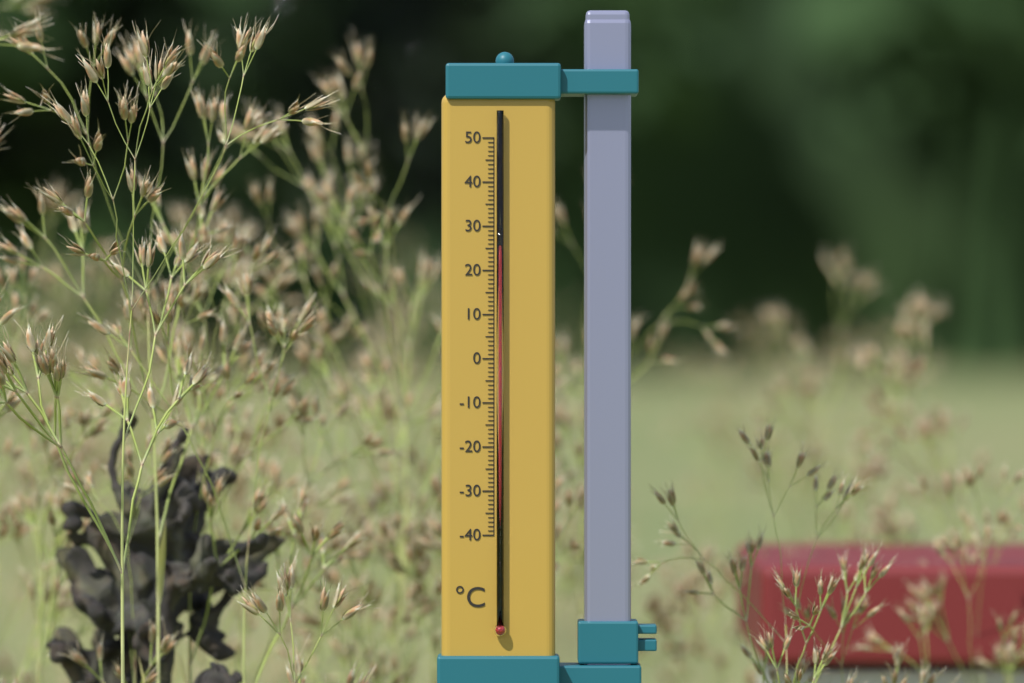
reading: 25 °C
